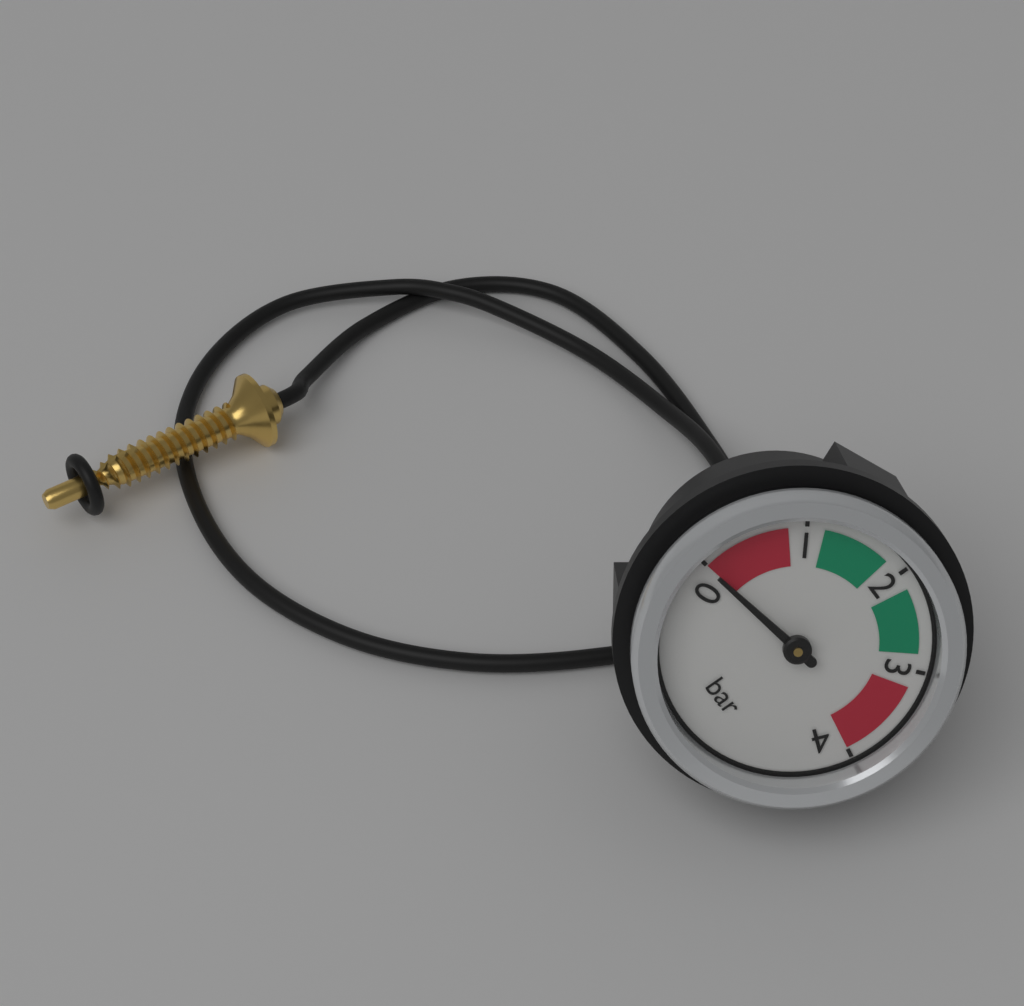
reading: 0 bar
